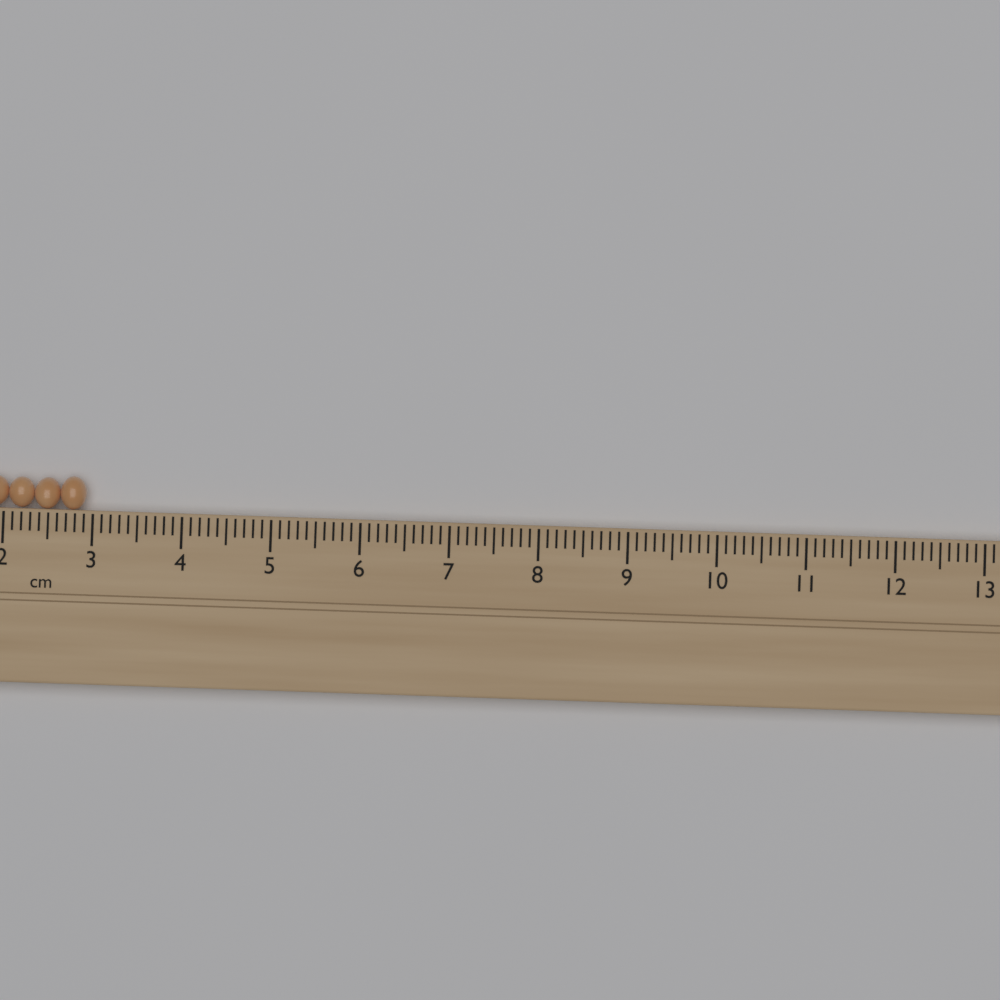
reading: 2.9 cm
